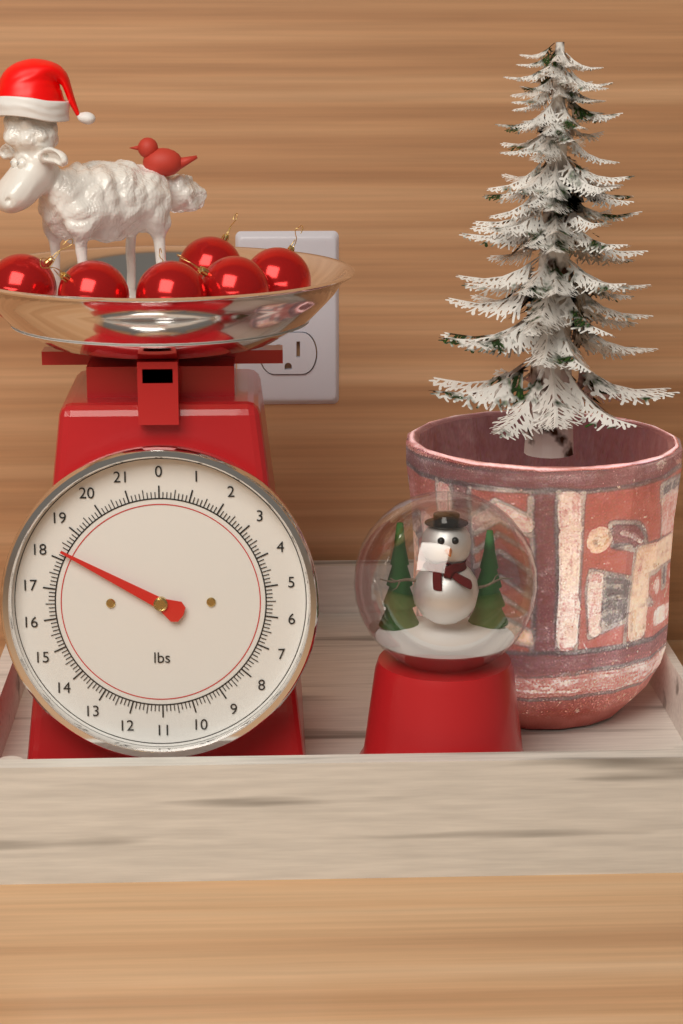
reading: 18.250 lbs
